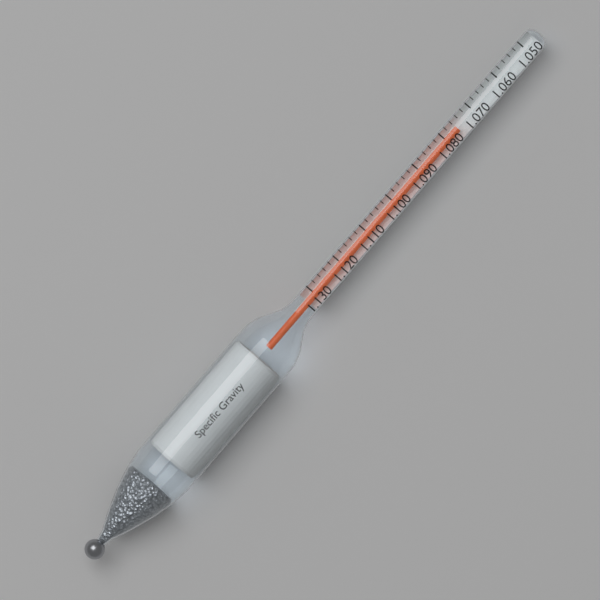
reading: 1.076 (no unit)
